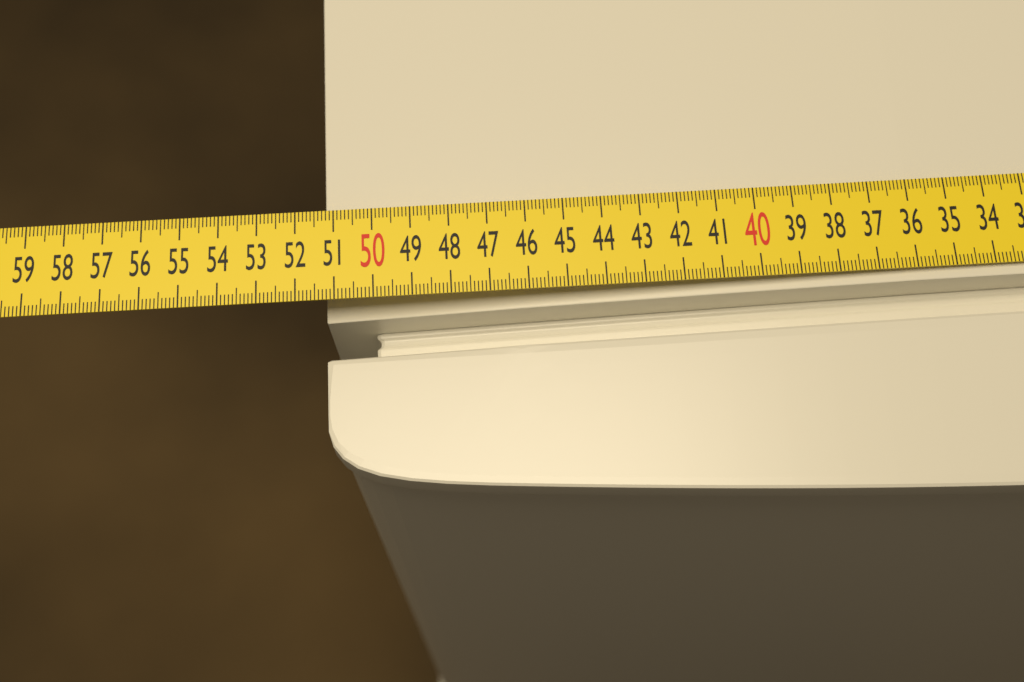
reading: 51.3 cm
